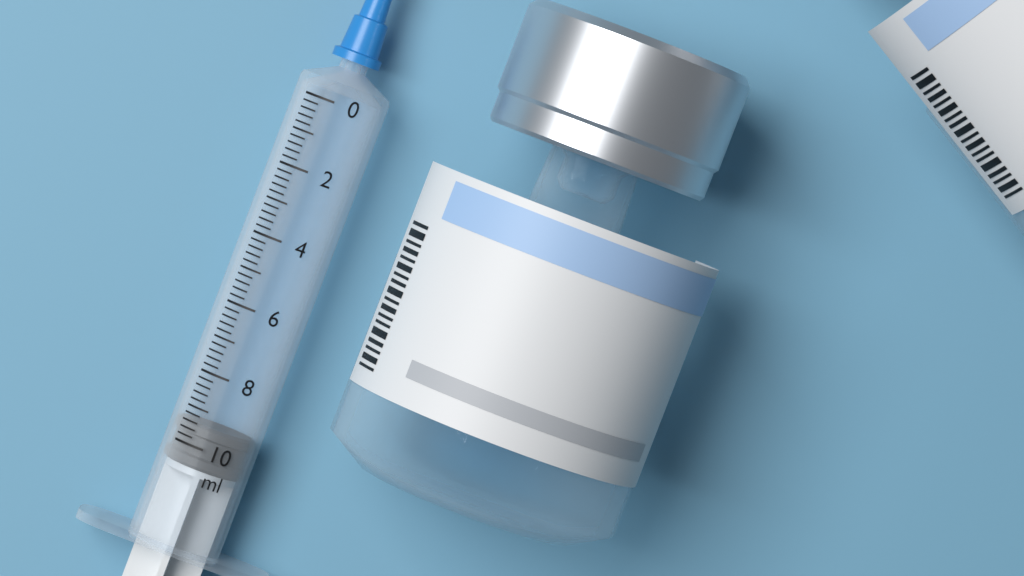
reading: 9.4 ml
